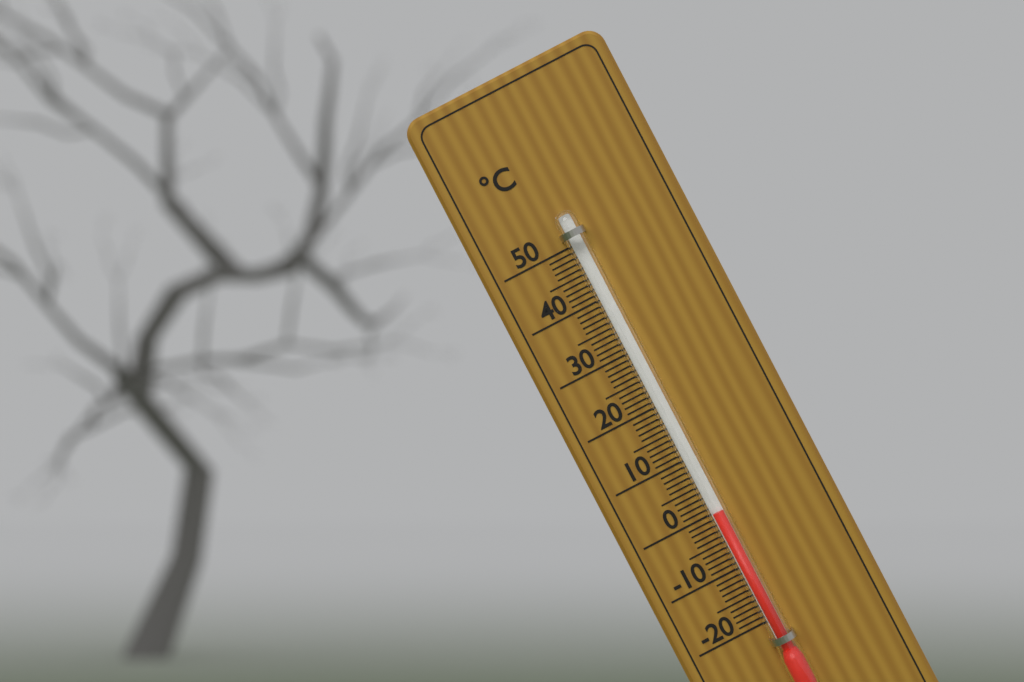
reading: 0 °C
